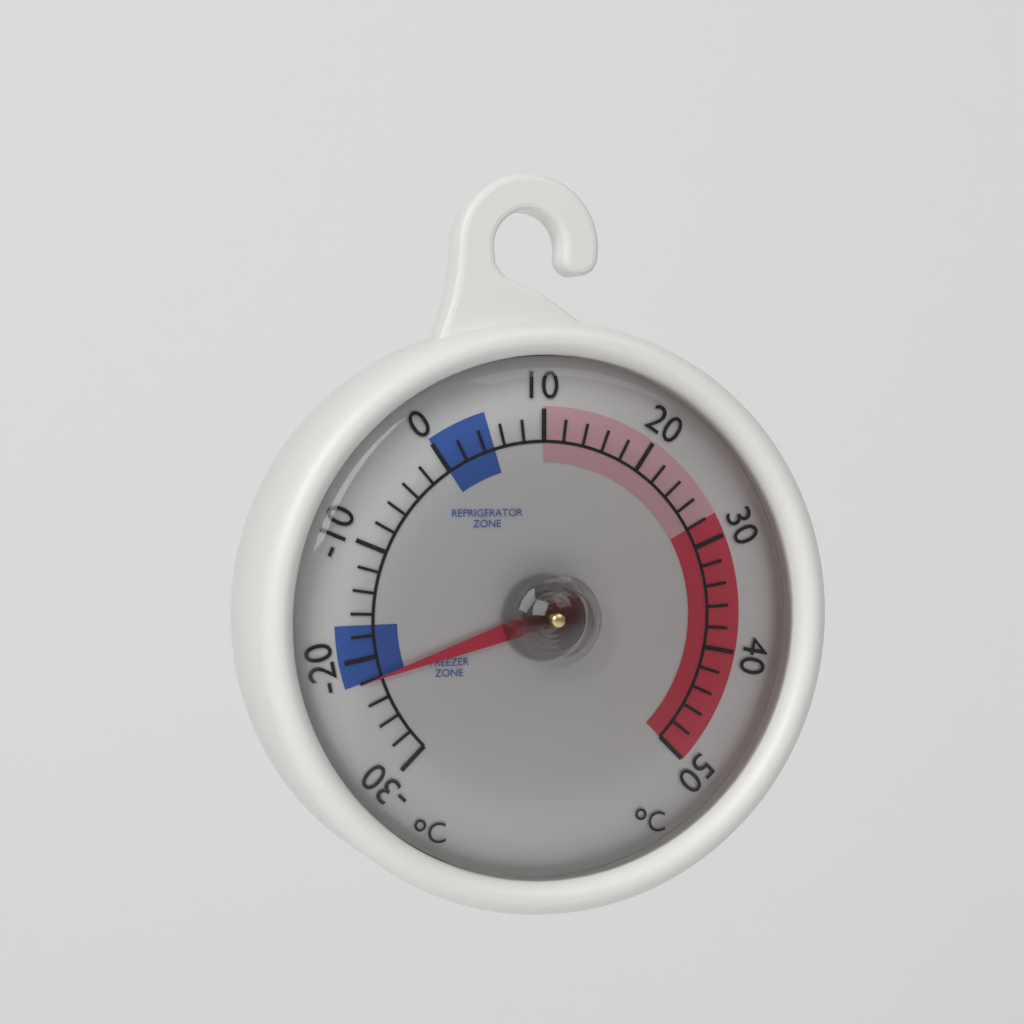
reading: -22 °C
